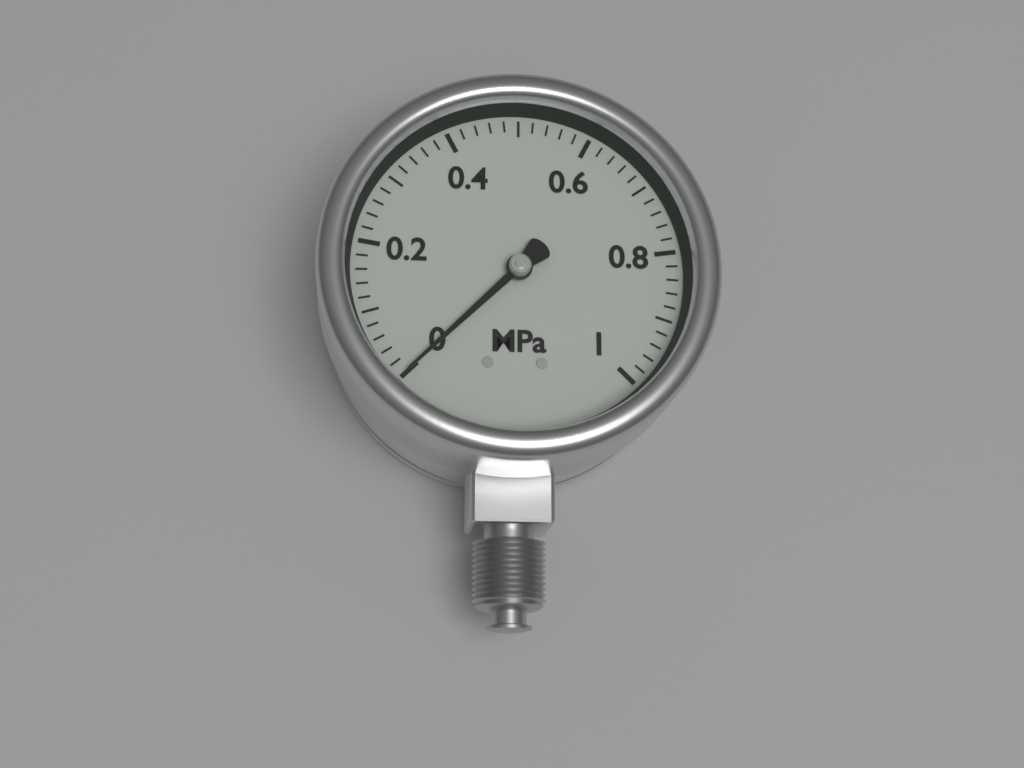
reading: 0.00 MPa
